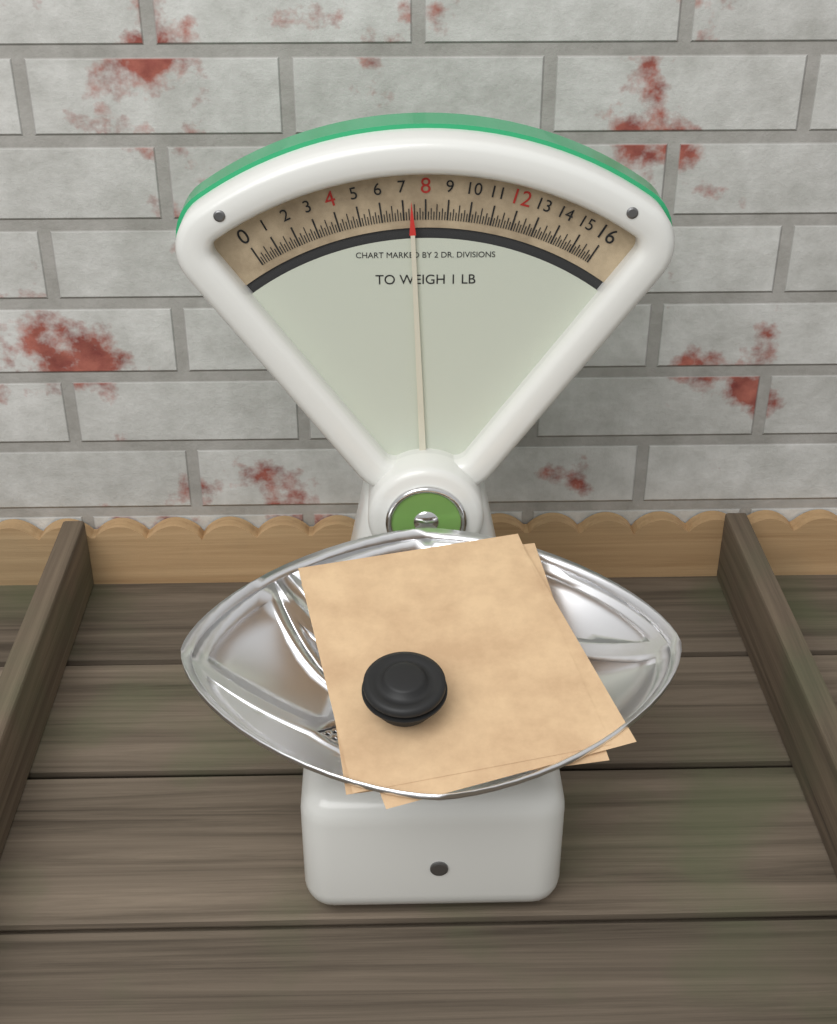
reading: 7.375 oz
